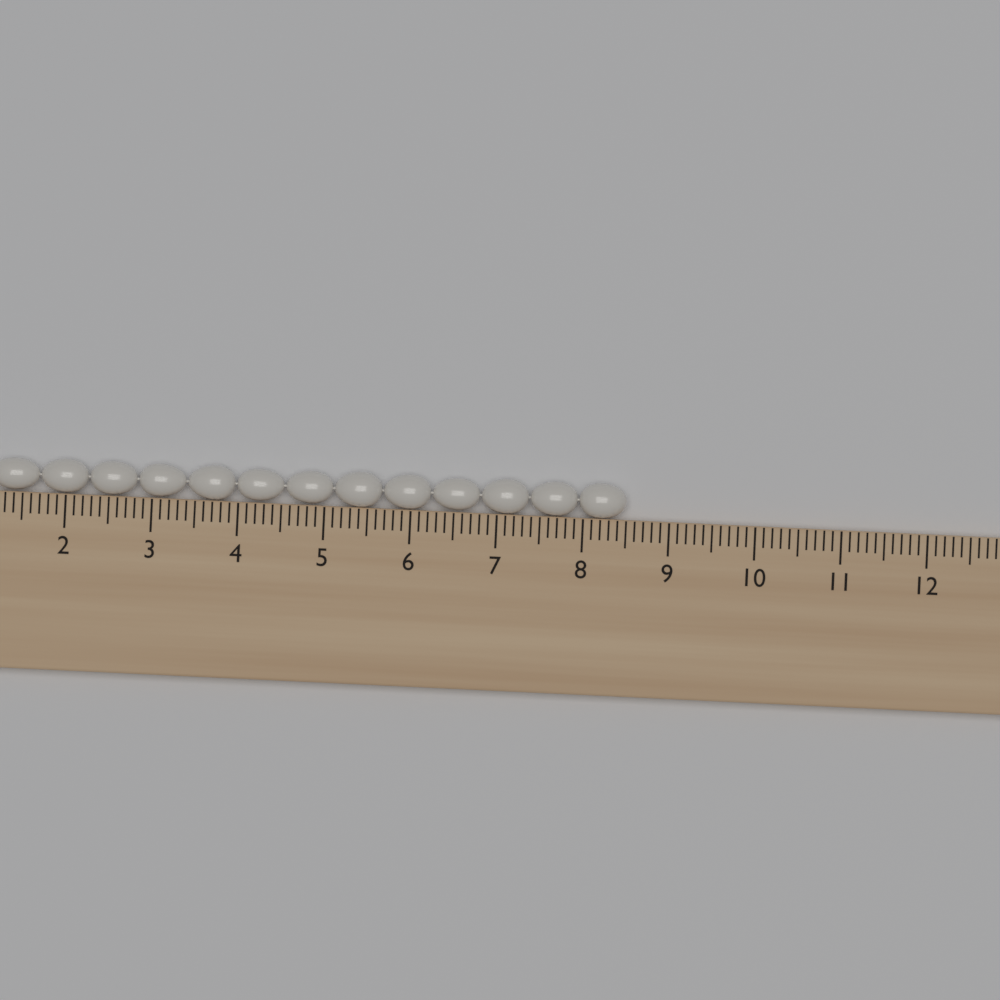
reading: 8.5 cm
